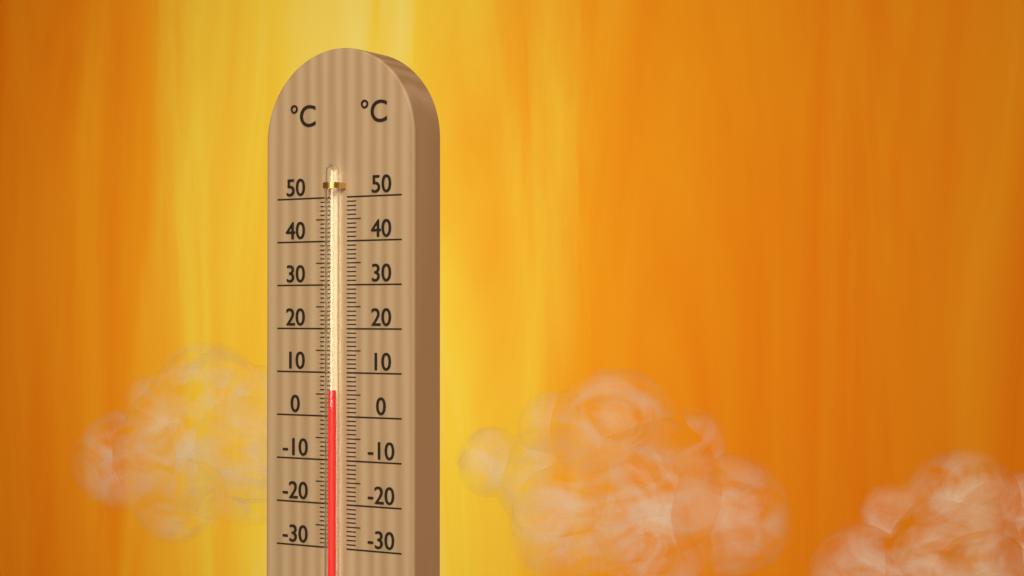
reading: 6 °C
